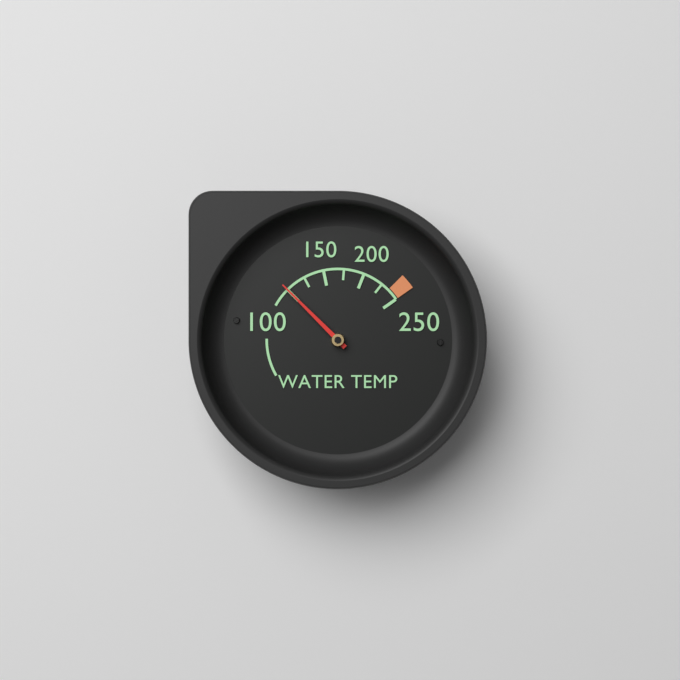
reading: 100 (no unit)
